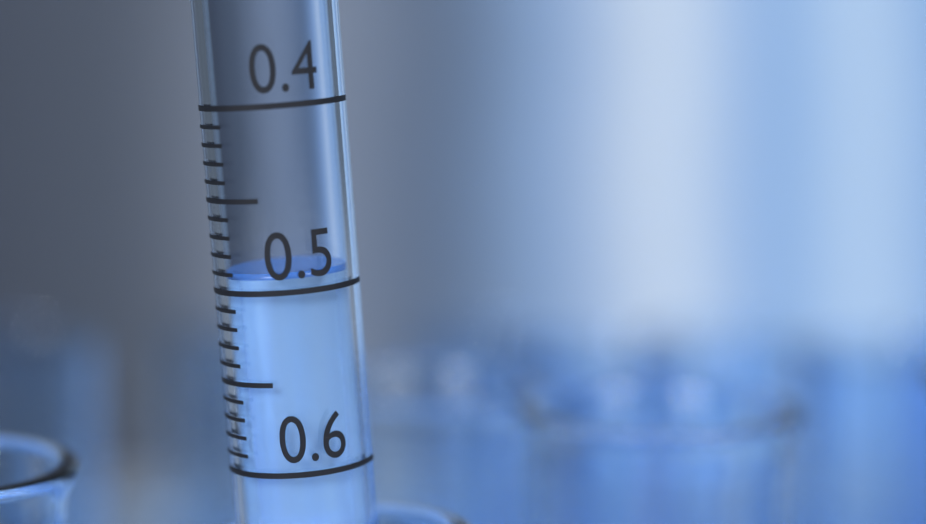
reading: 0.49 (no unit)
